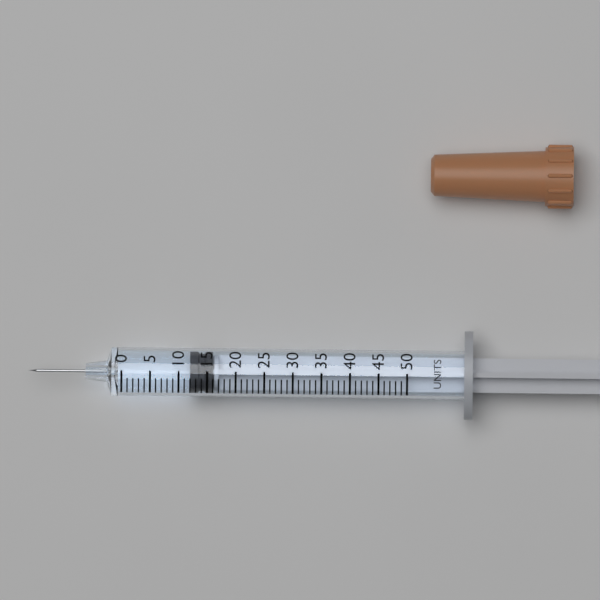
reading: 12 units
